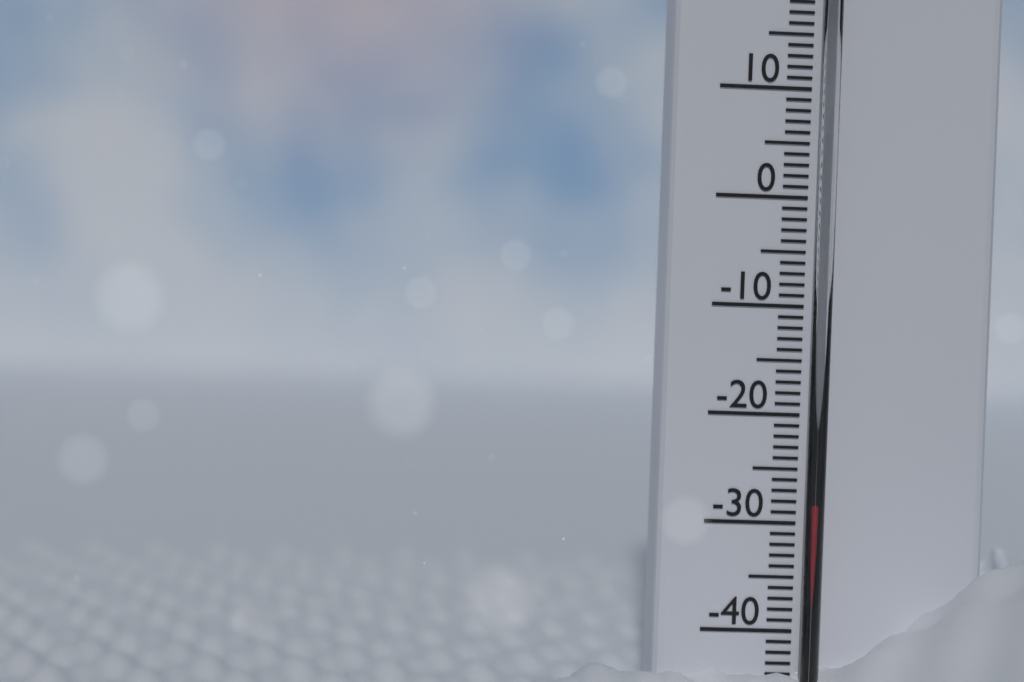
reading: -28 °C
